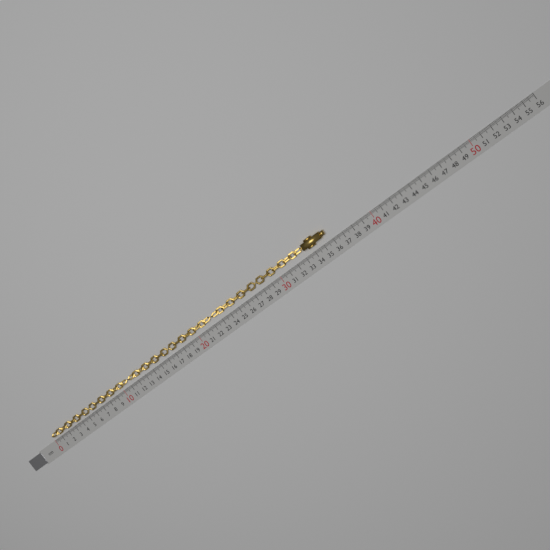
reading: 35.7 cm
